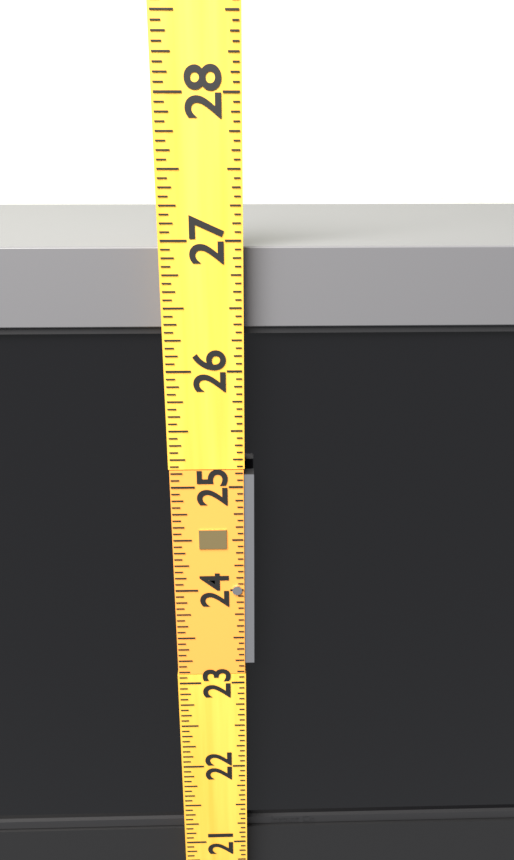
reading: 26.9375 (no unit)
